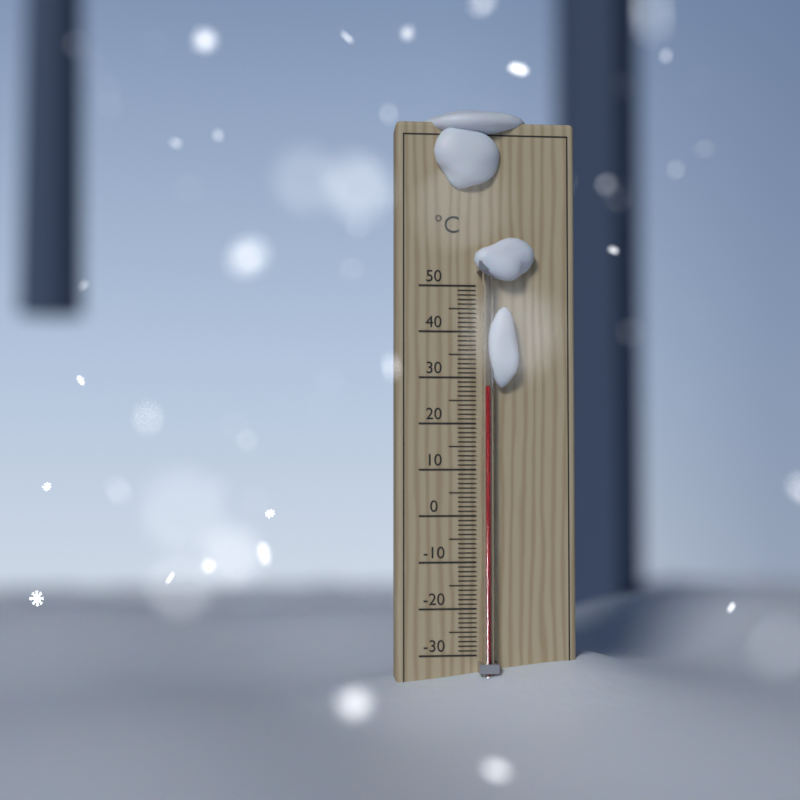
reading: 28 °C
